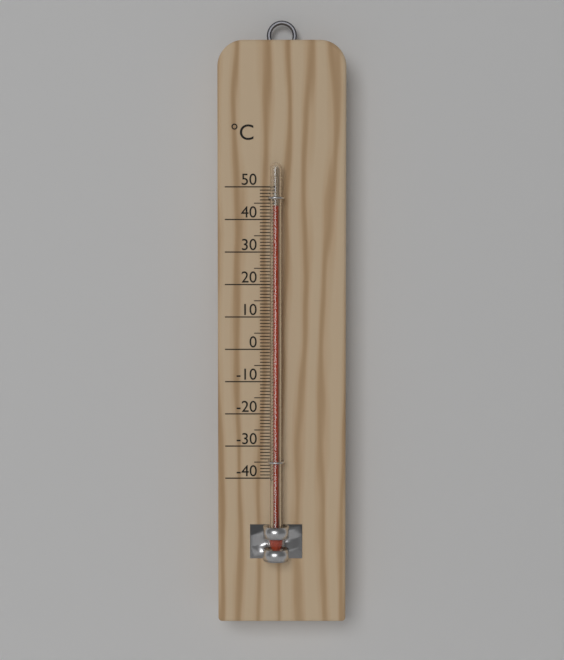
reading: 44 °C
